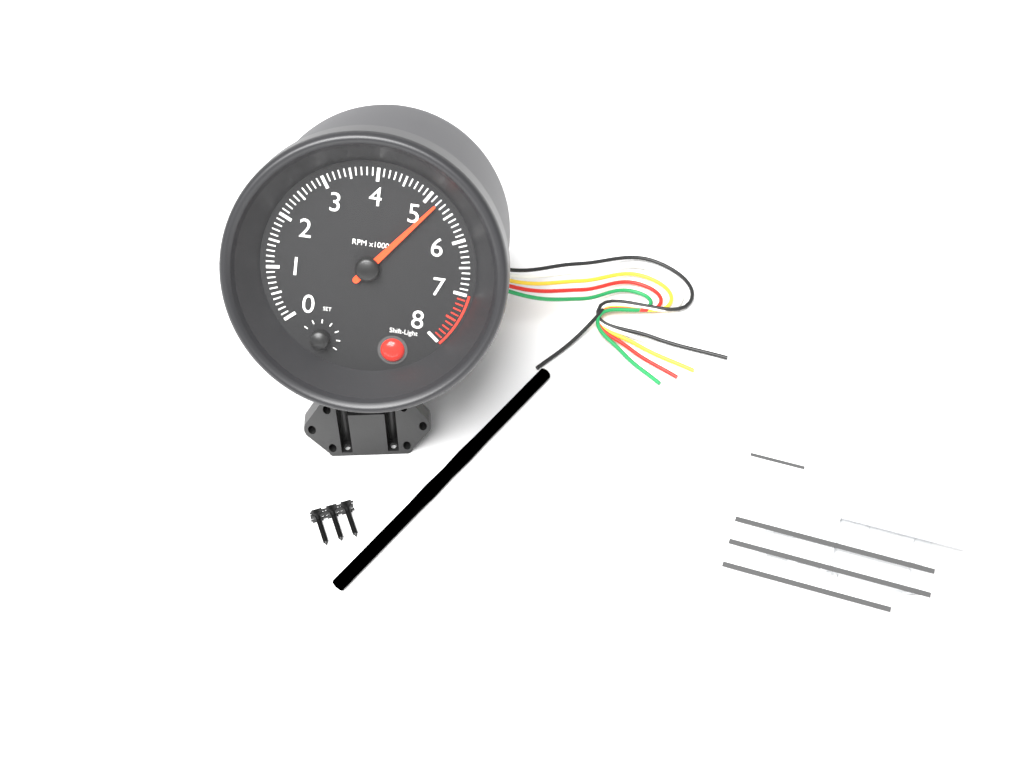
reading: 5200 RPM
